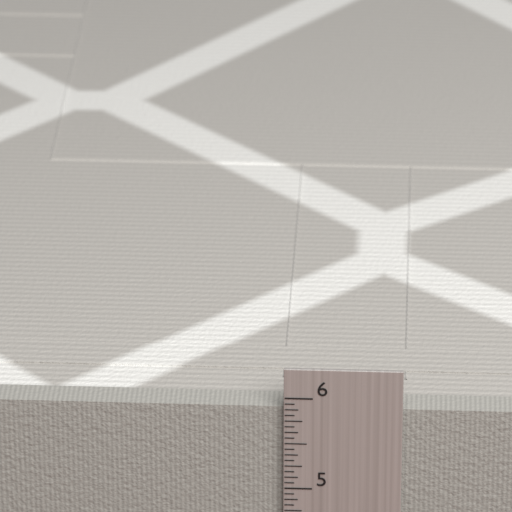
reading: 5.8750 in
